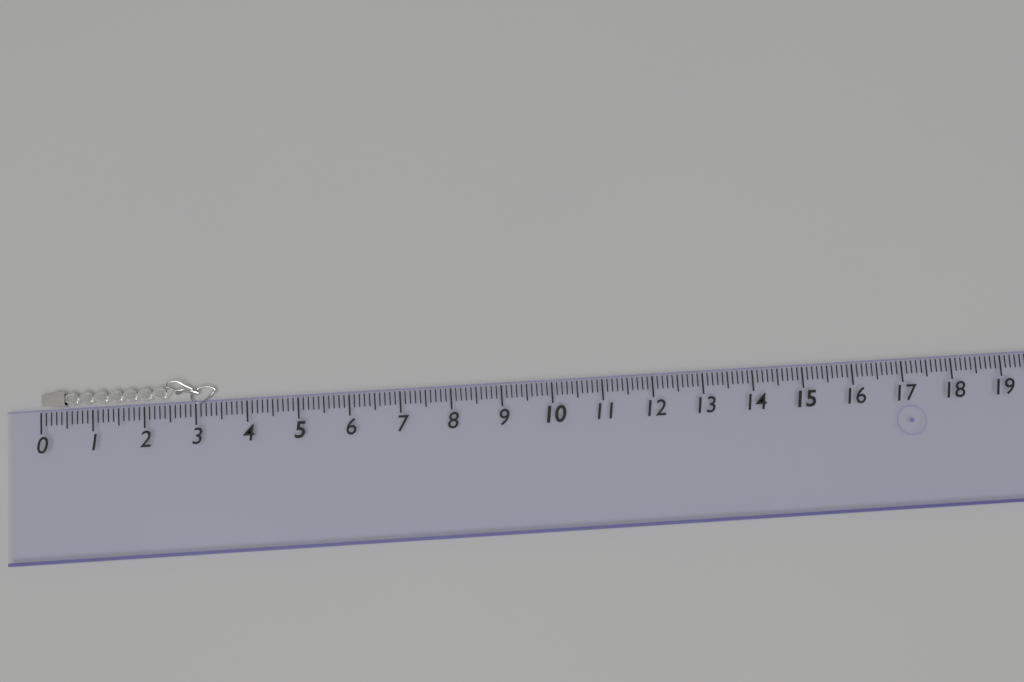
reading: 3.4 (no unit)
